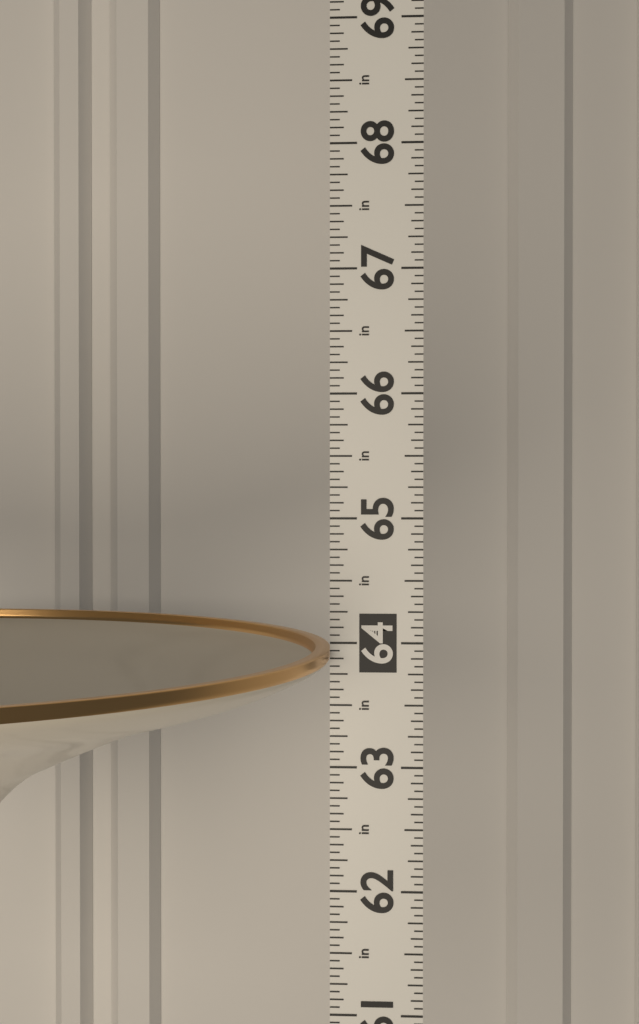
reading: 63.9375 in
